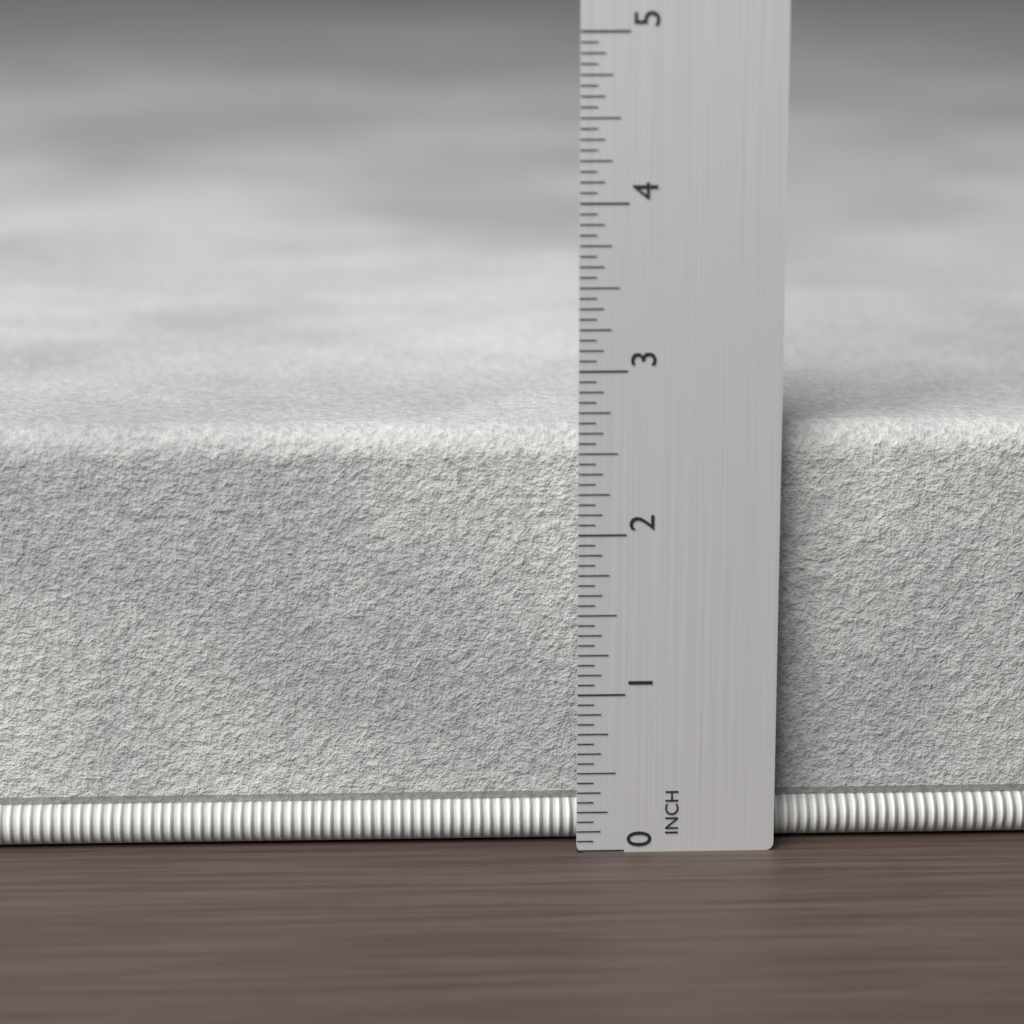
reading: 2.6250 in
